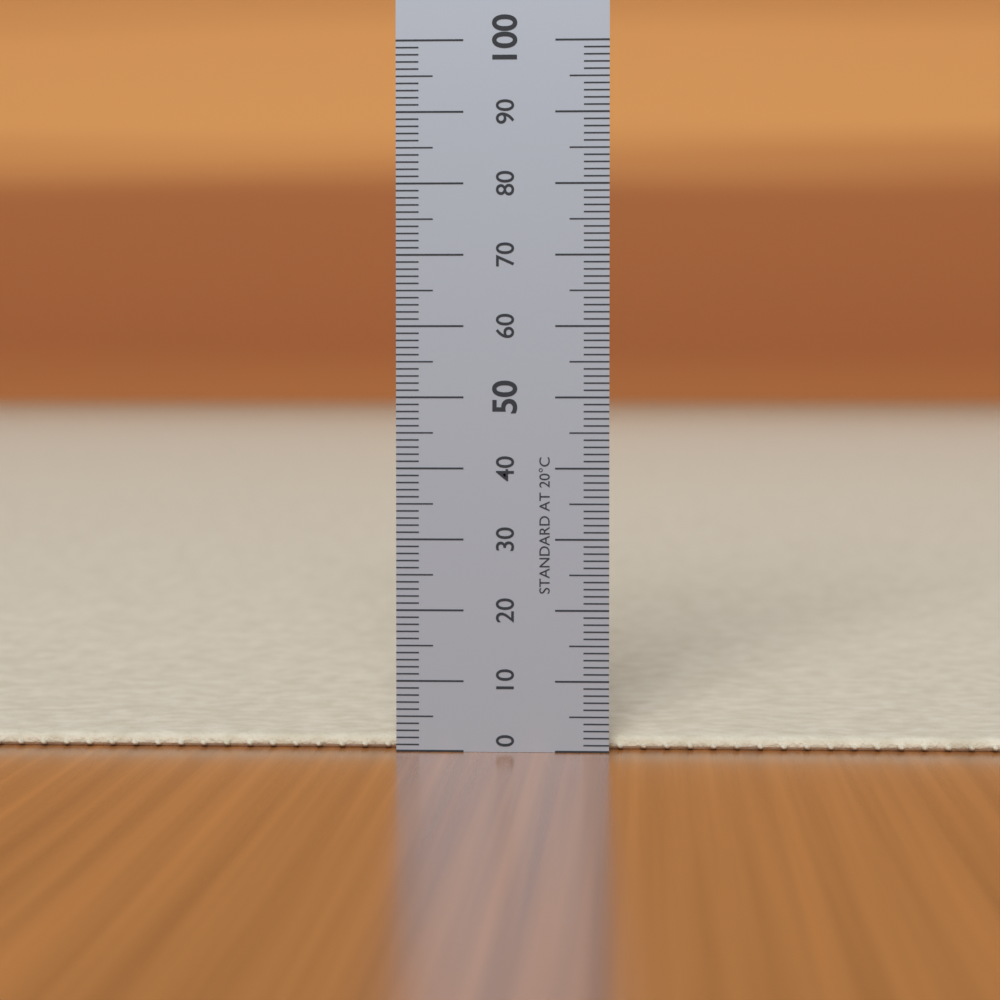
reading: 2 (no unit)
